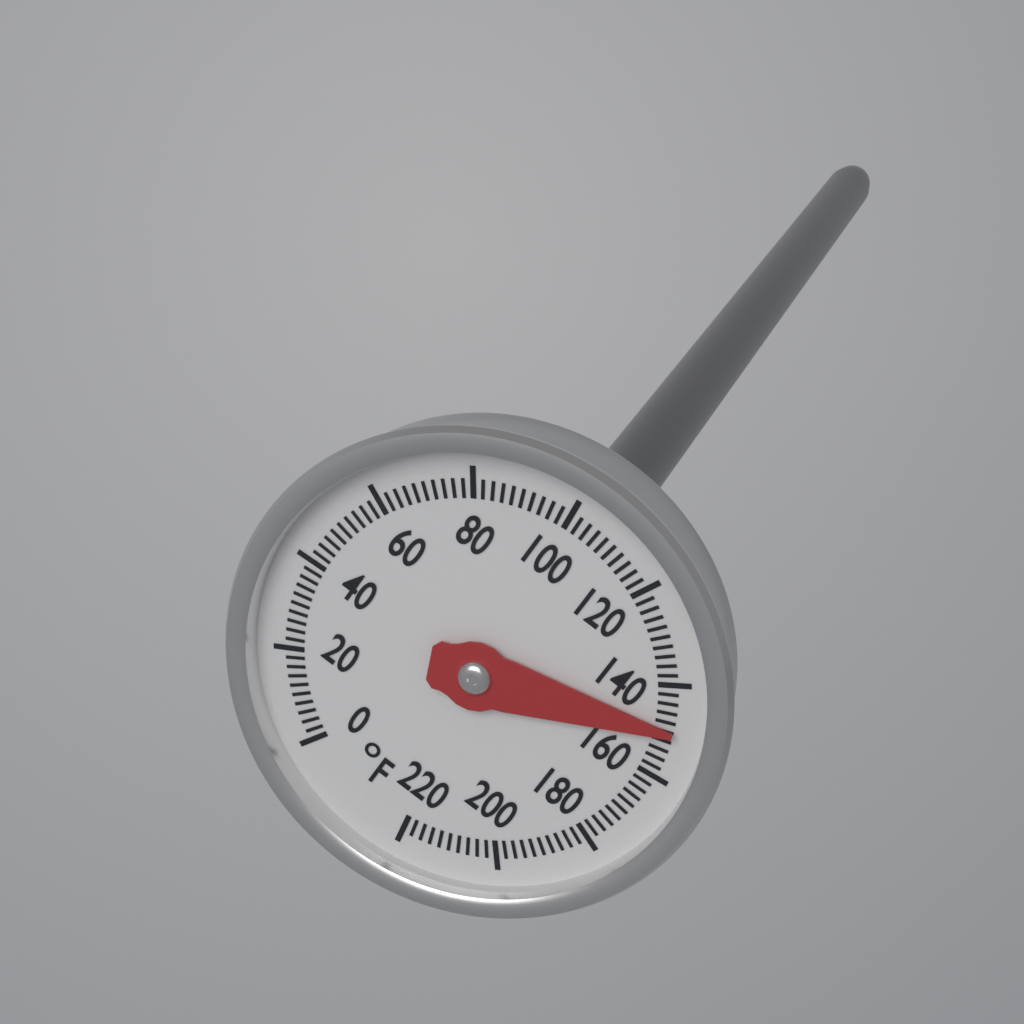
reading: 150 °F
